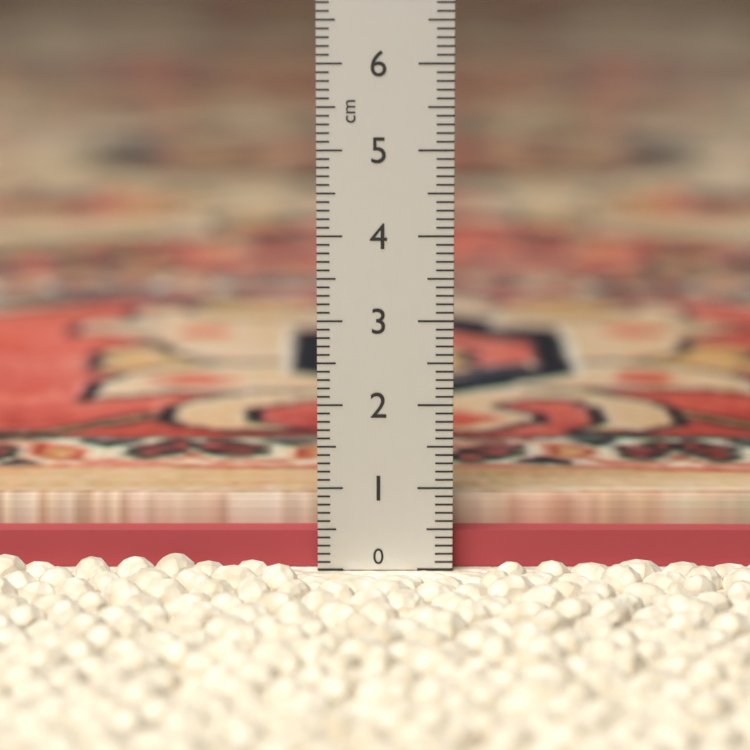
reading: 0.8 cm
